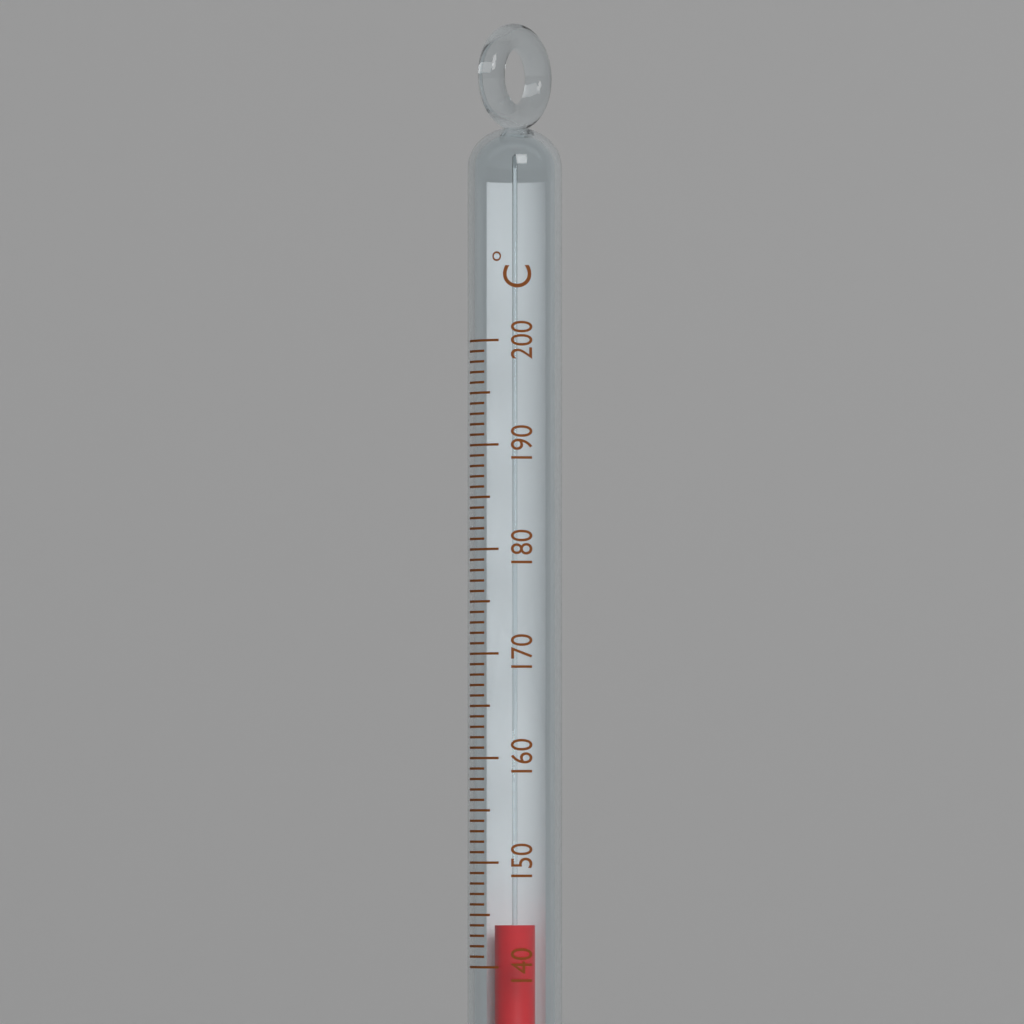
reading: 144 °C
